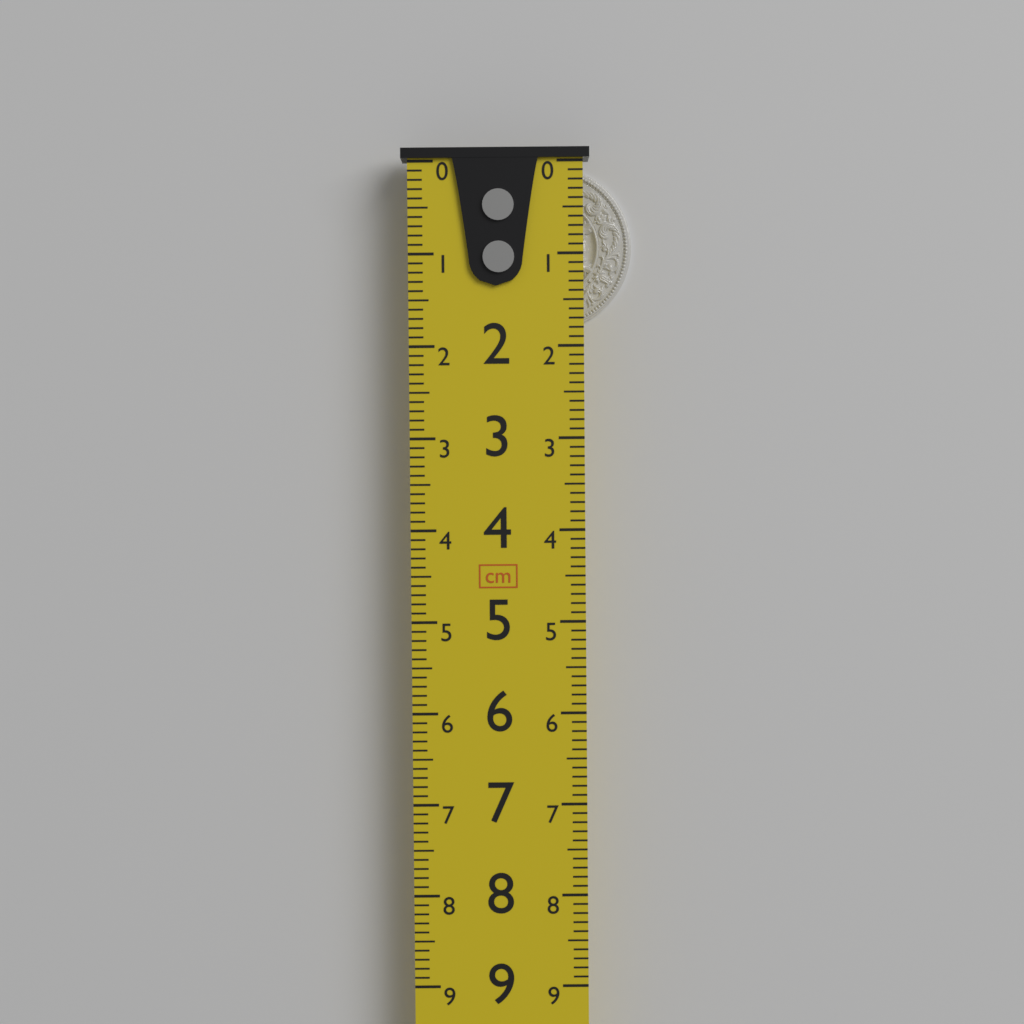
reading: 1.8 cm
